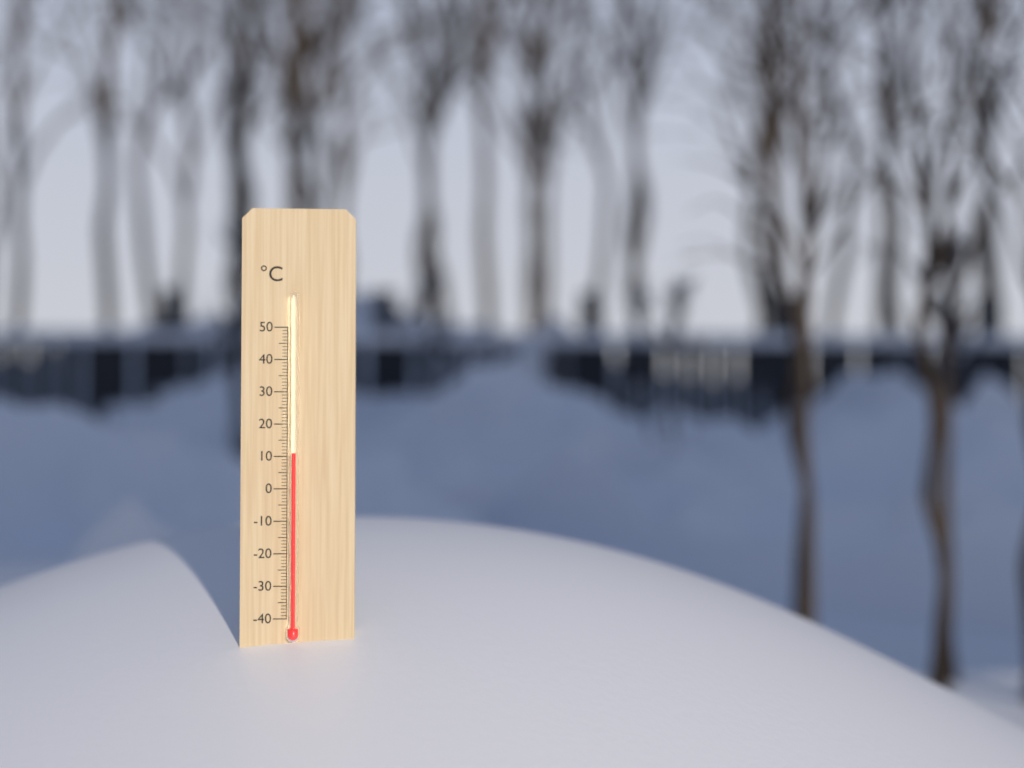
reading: 11 °C
